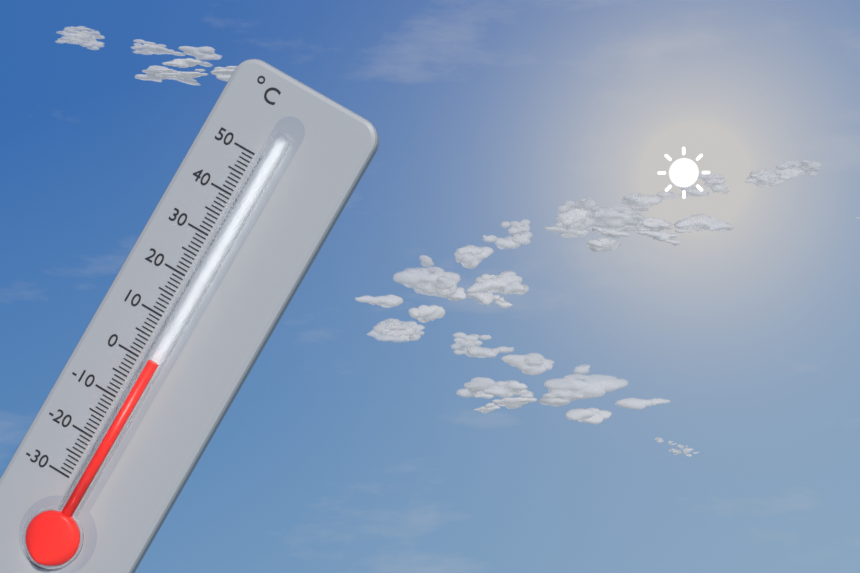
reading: 1 °C
